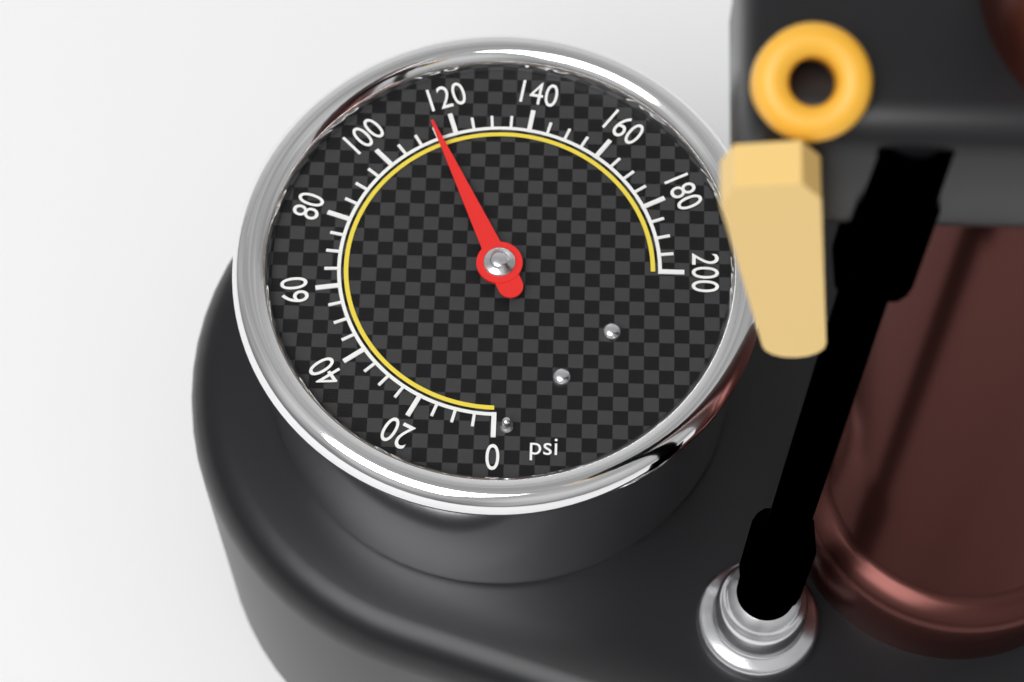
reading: 115 psi
